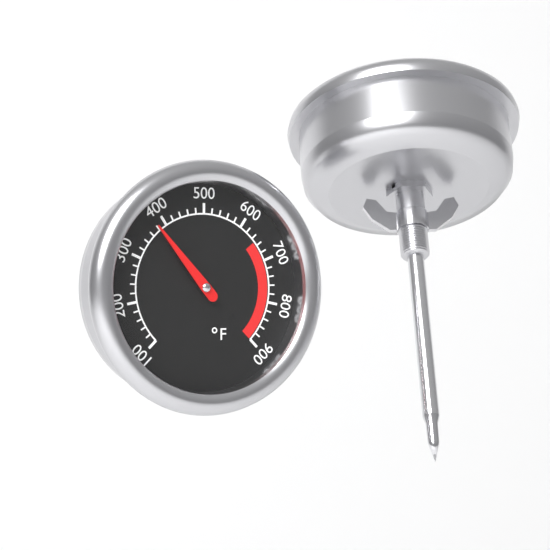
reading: 380 °F
